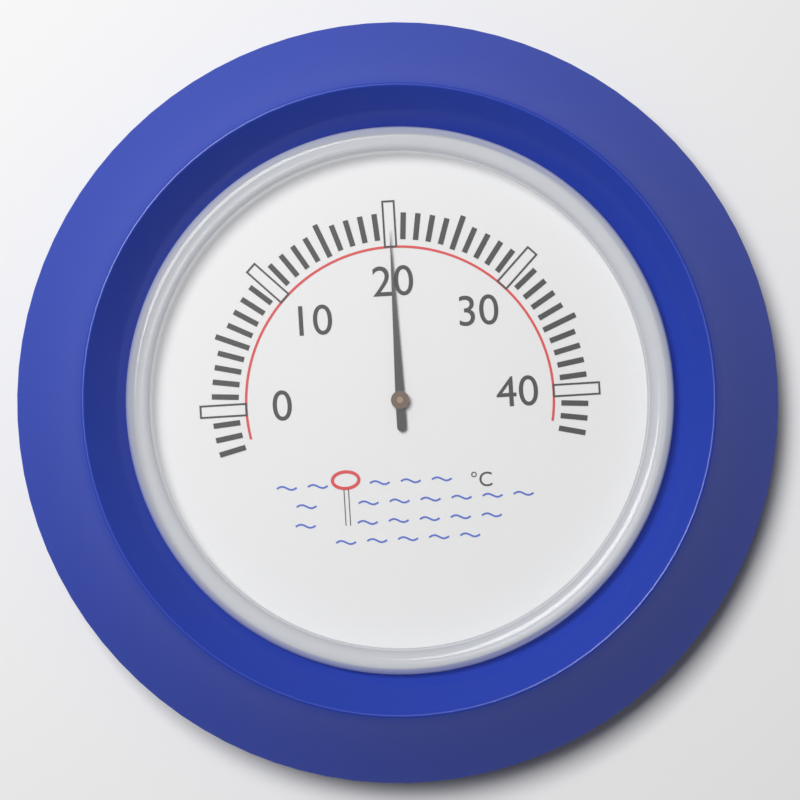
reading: 20 °C
